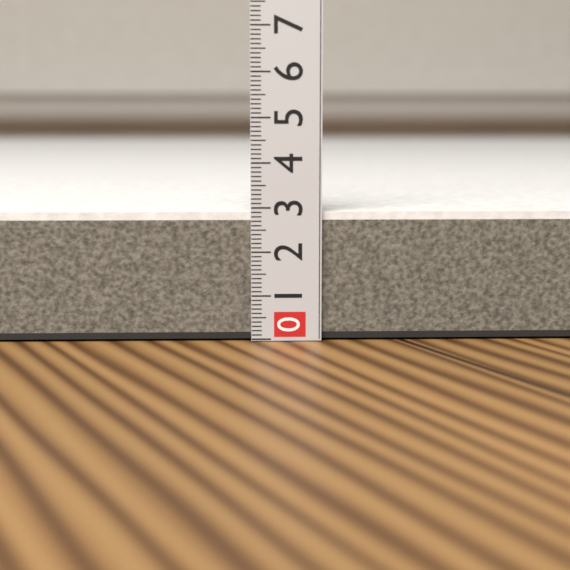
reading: 2.9 (no unit)
